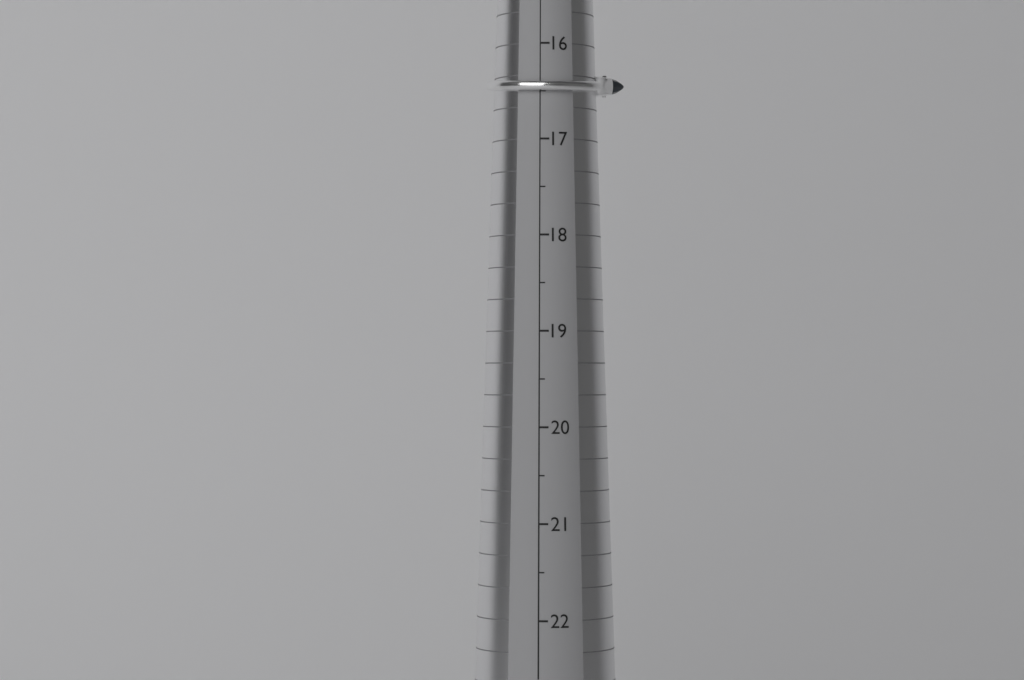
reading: 16.5 (no unit)
